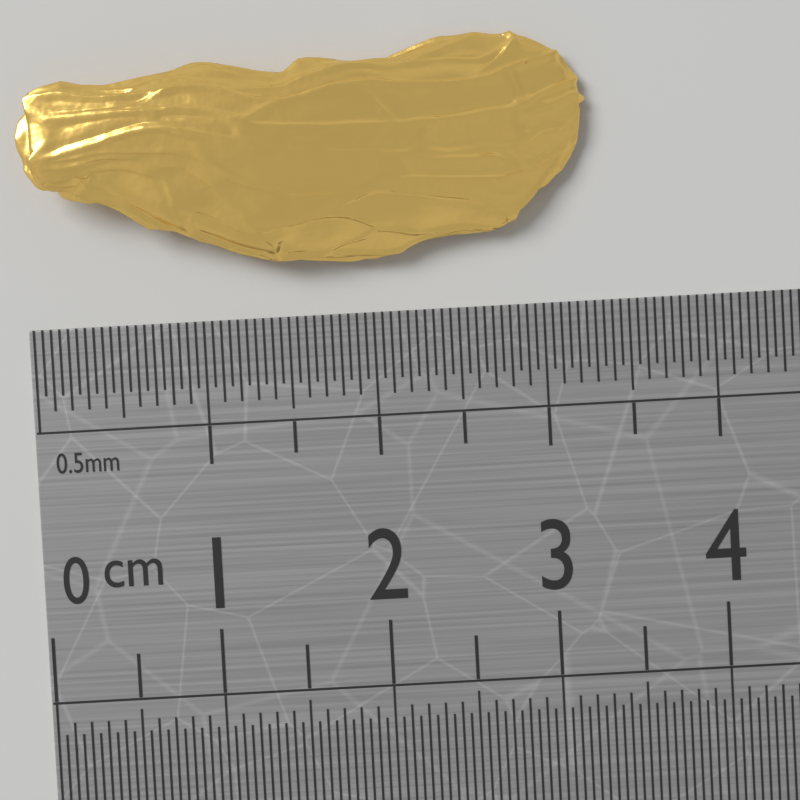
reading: 3.30 cm
